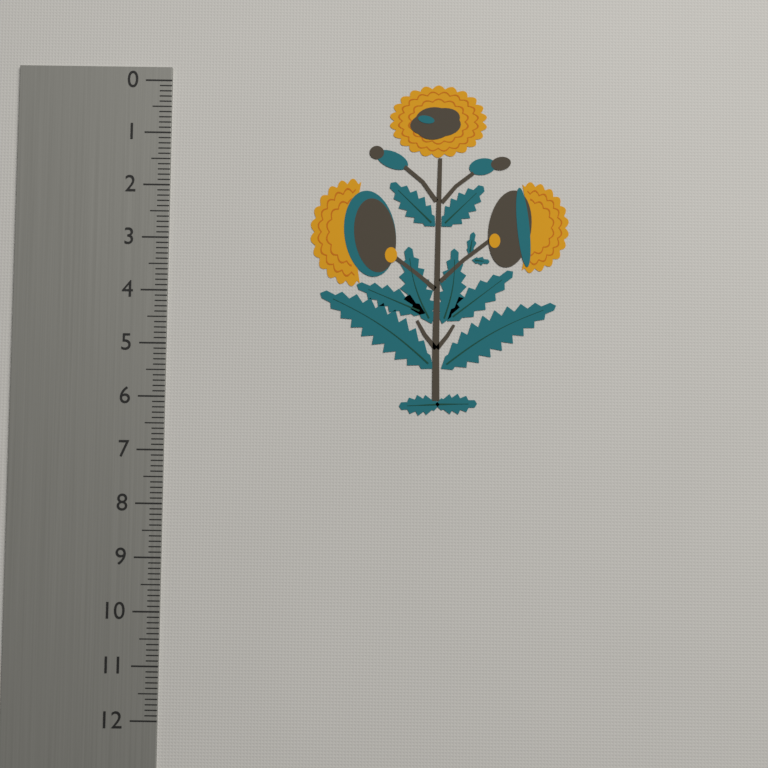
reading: 6.3 (no unit)
